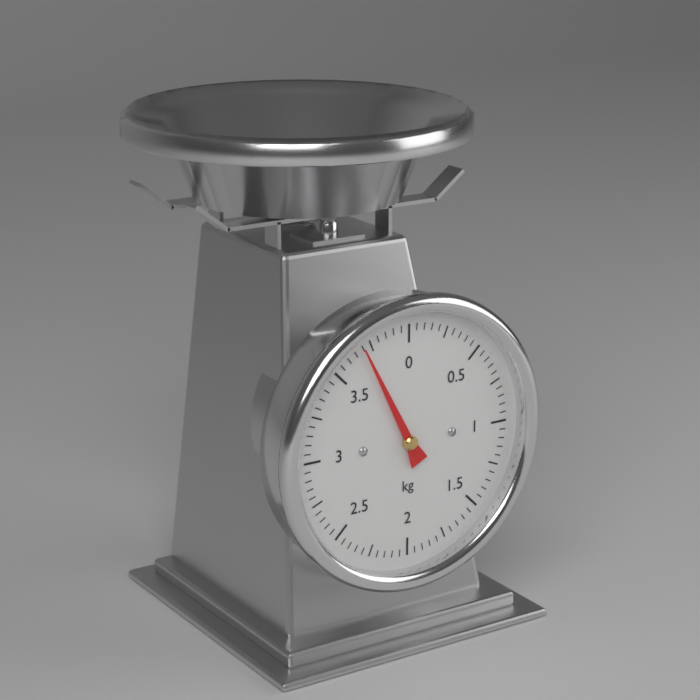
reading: 3.70 kg
